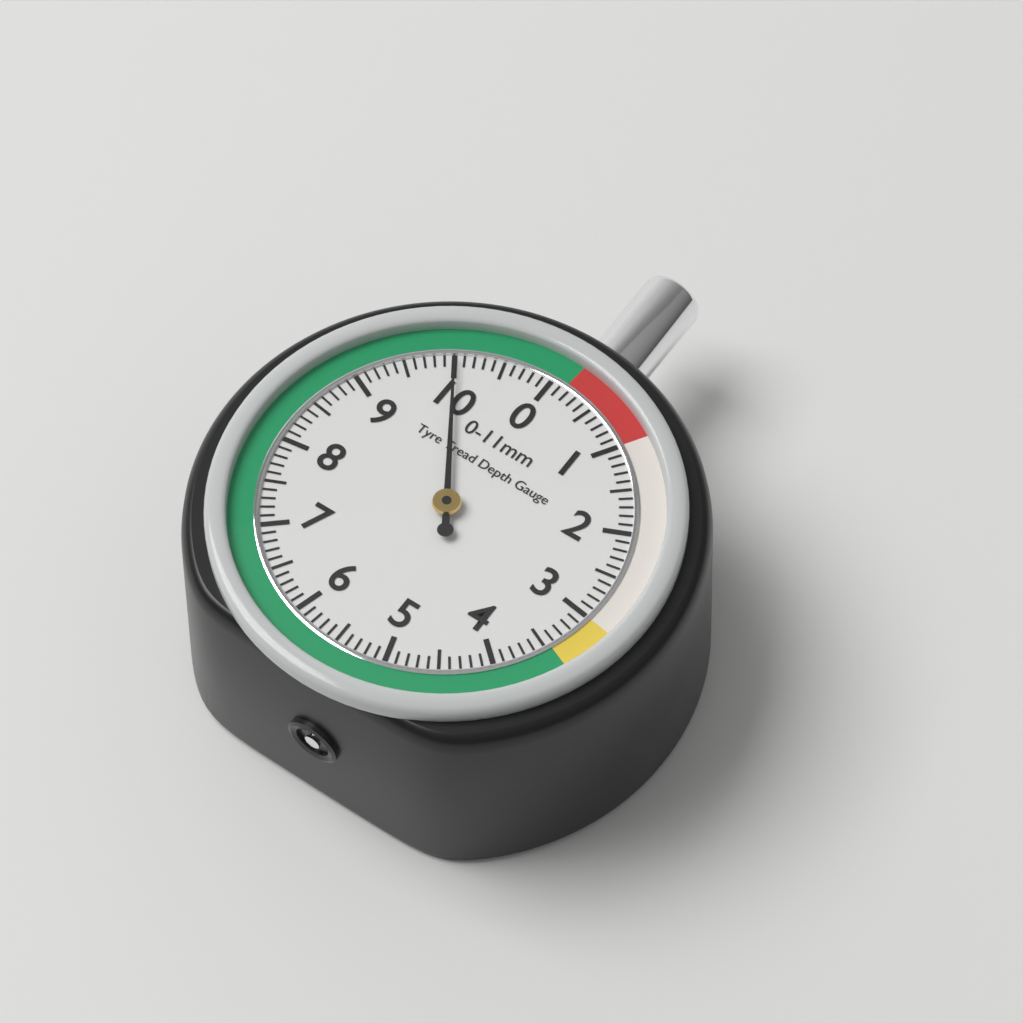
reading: 10.0 mm
